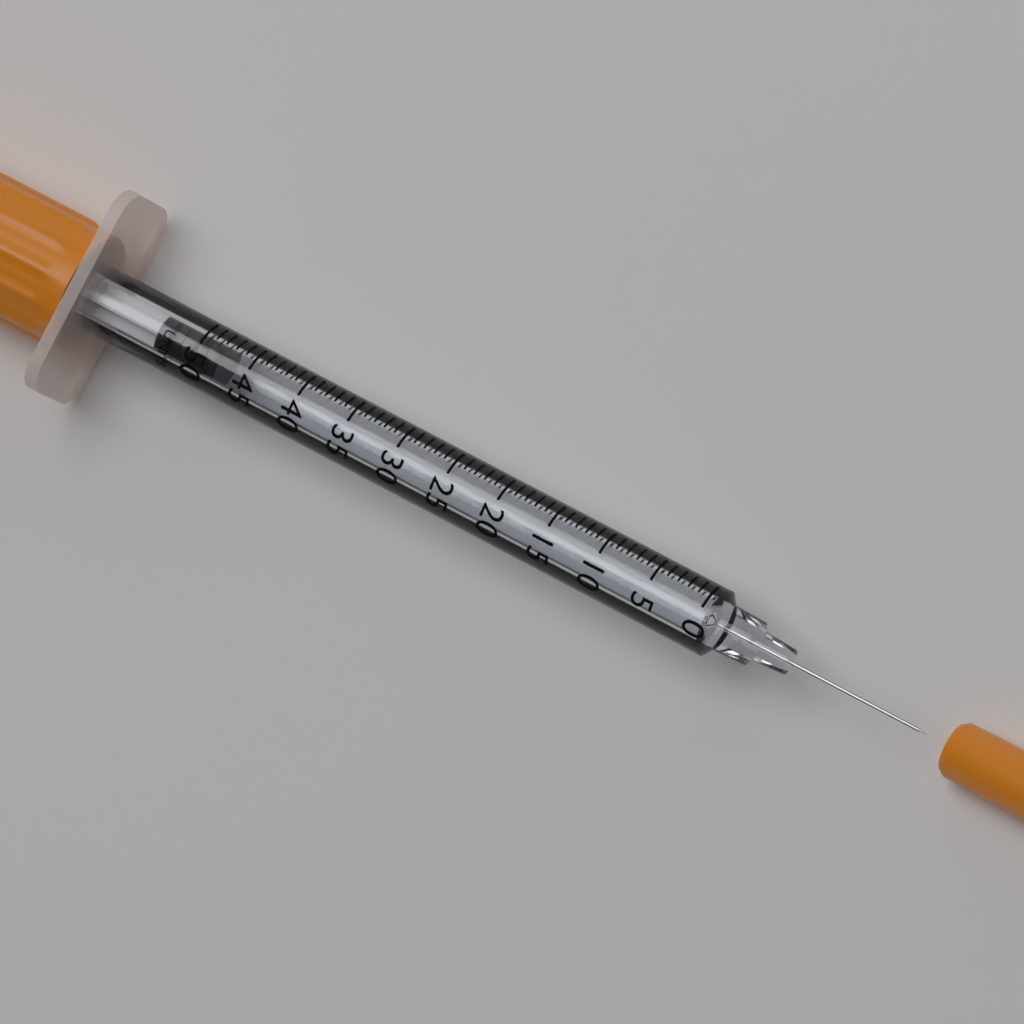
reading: 48 UNITS
